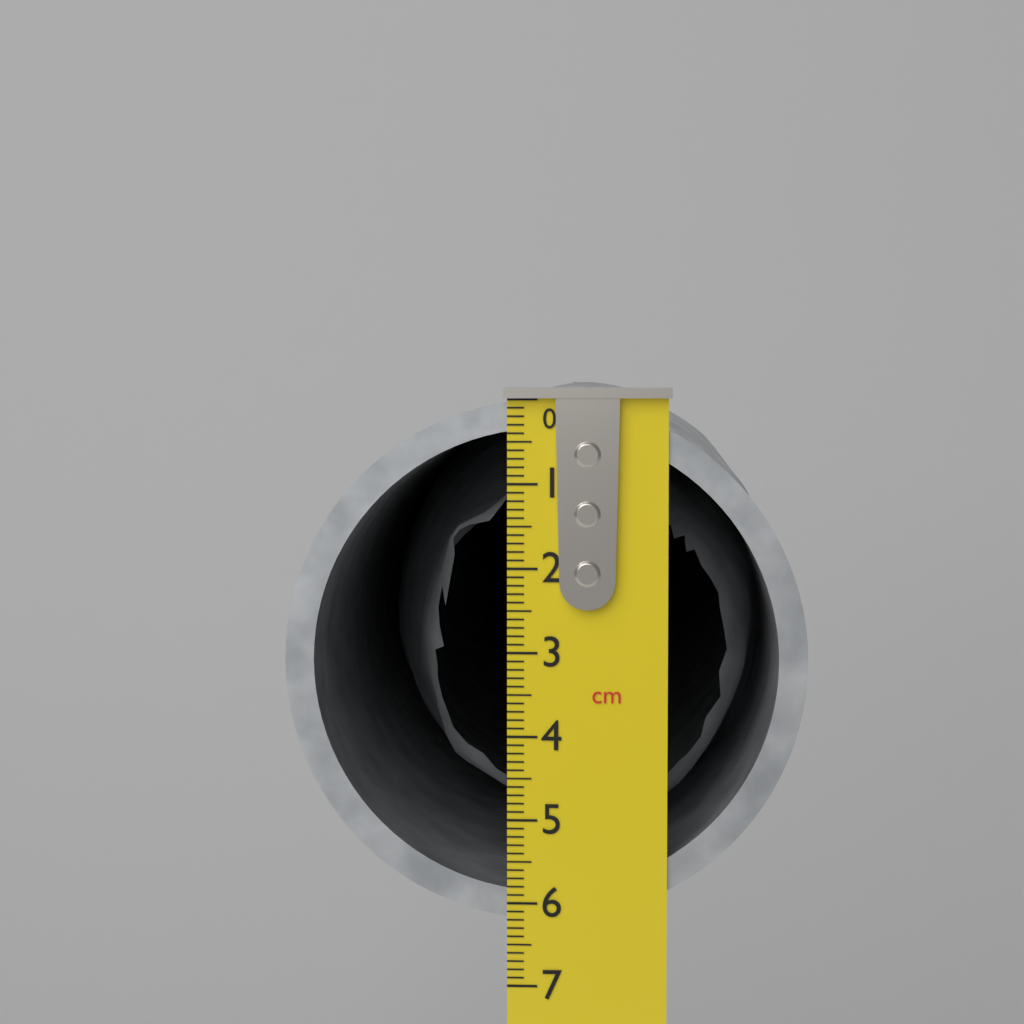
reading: 6.2 cm
